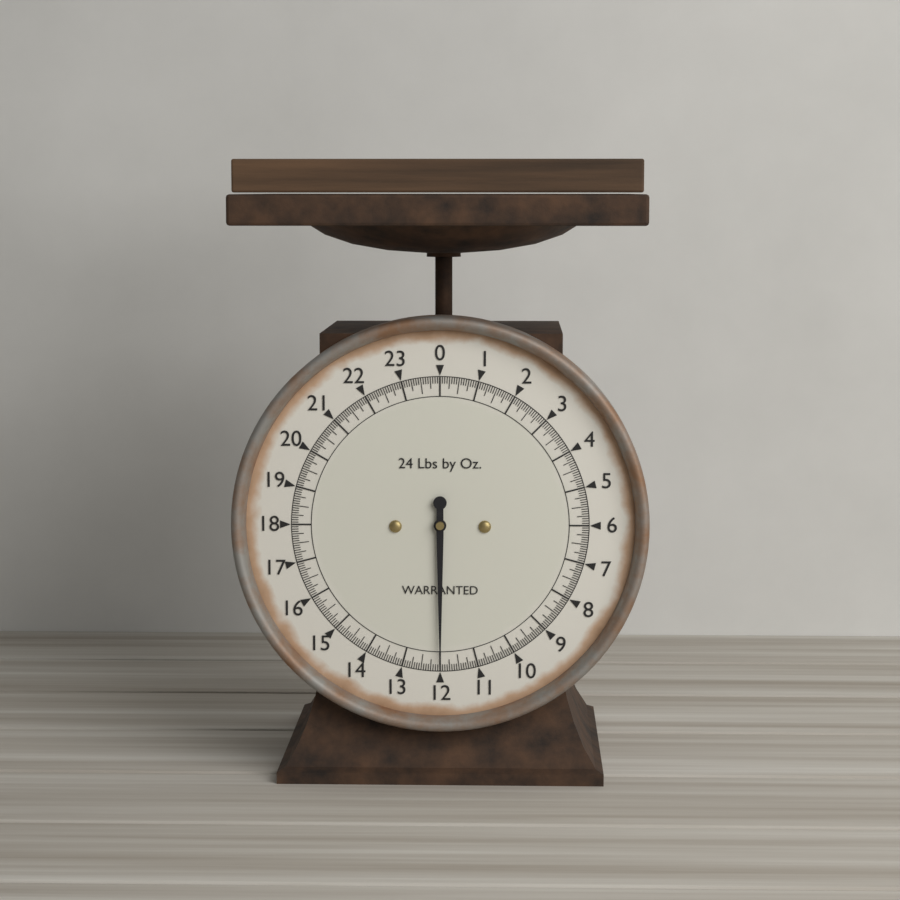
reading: 12.0000 lb
